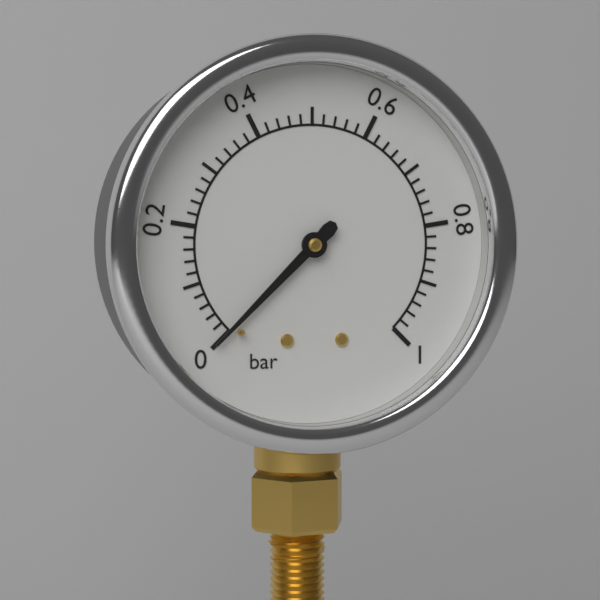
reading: 0.00 bar
